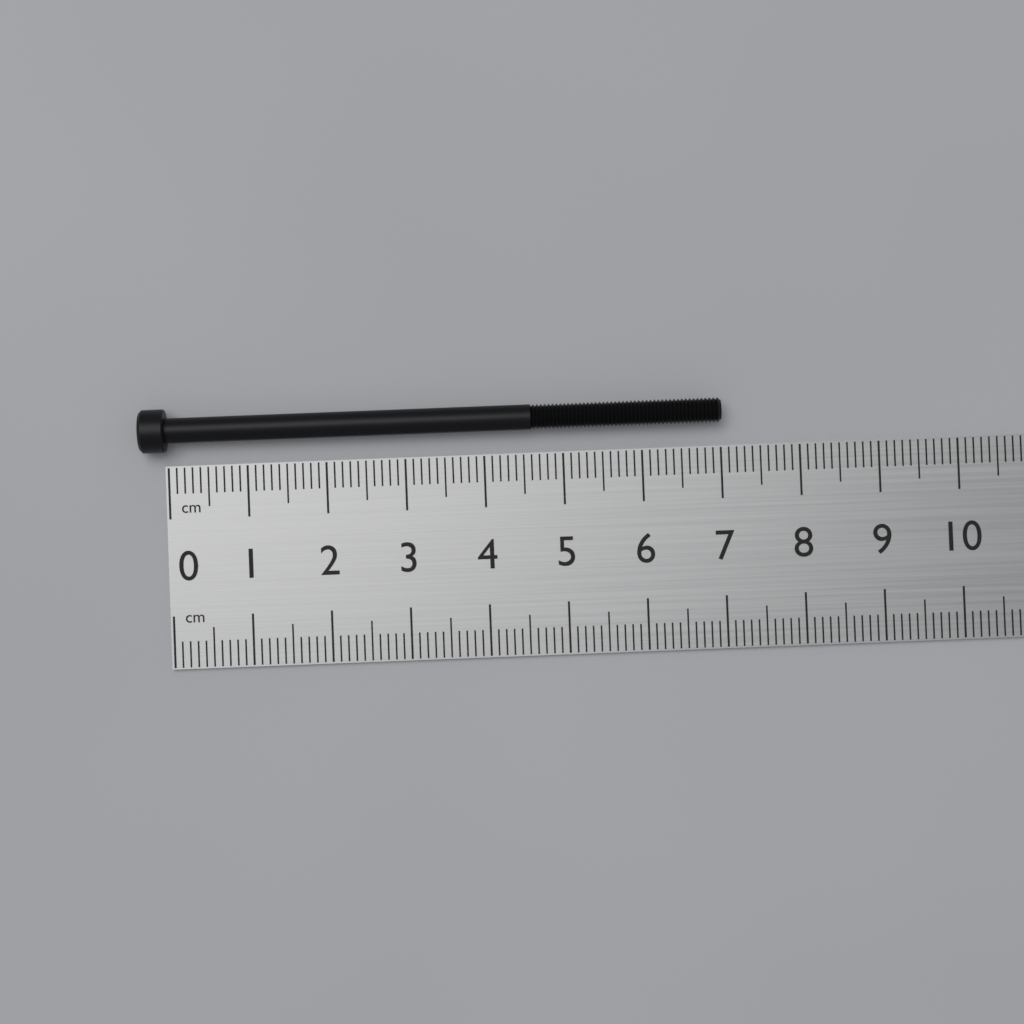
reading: 7.0 cm
